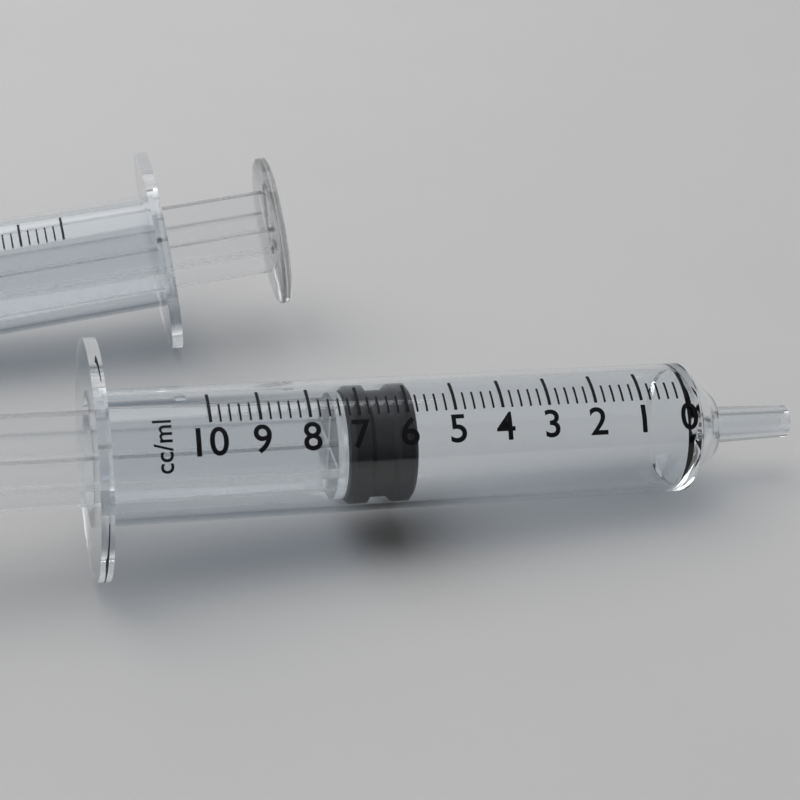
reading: 5.8 ml
